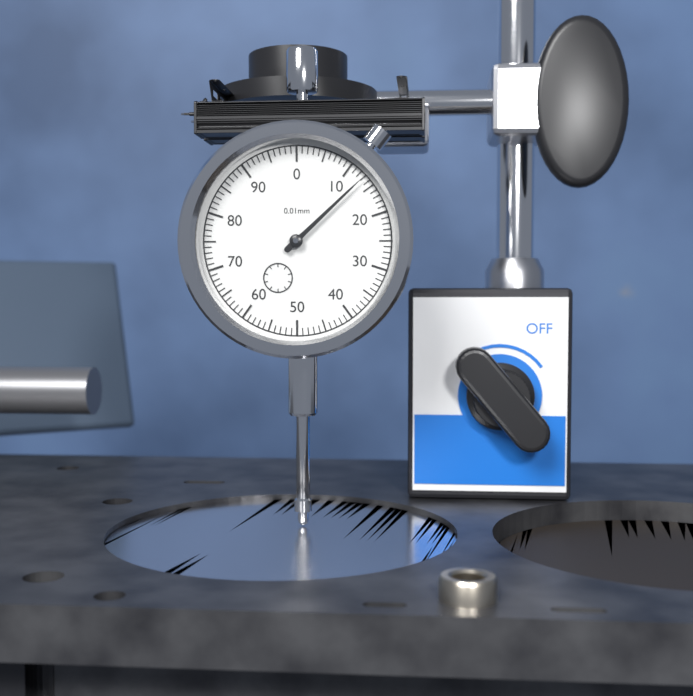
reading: 13 0.01mm
